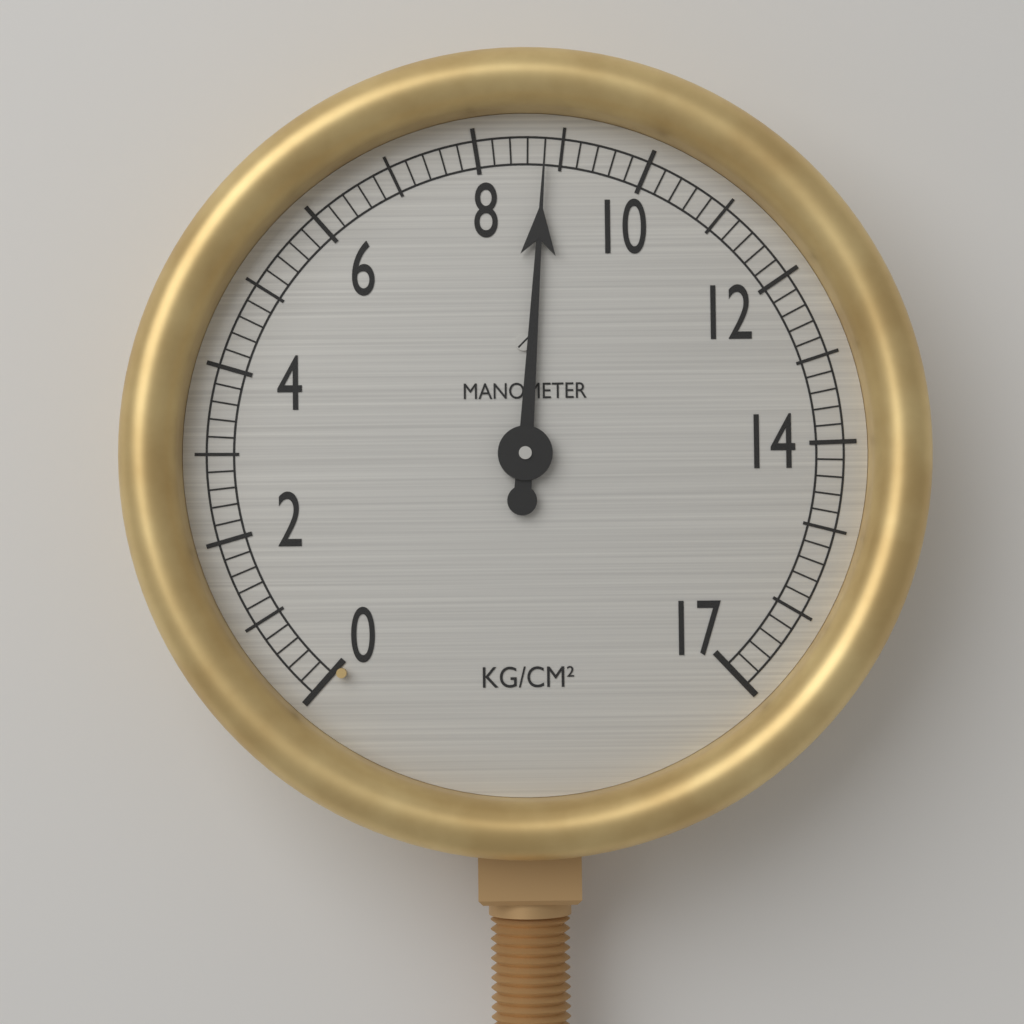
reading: 8.8 kg/cm²
